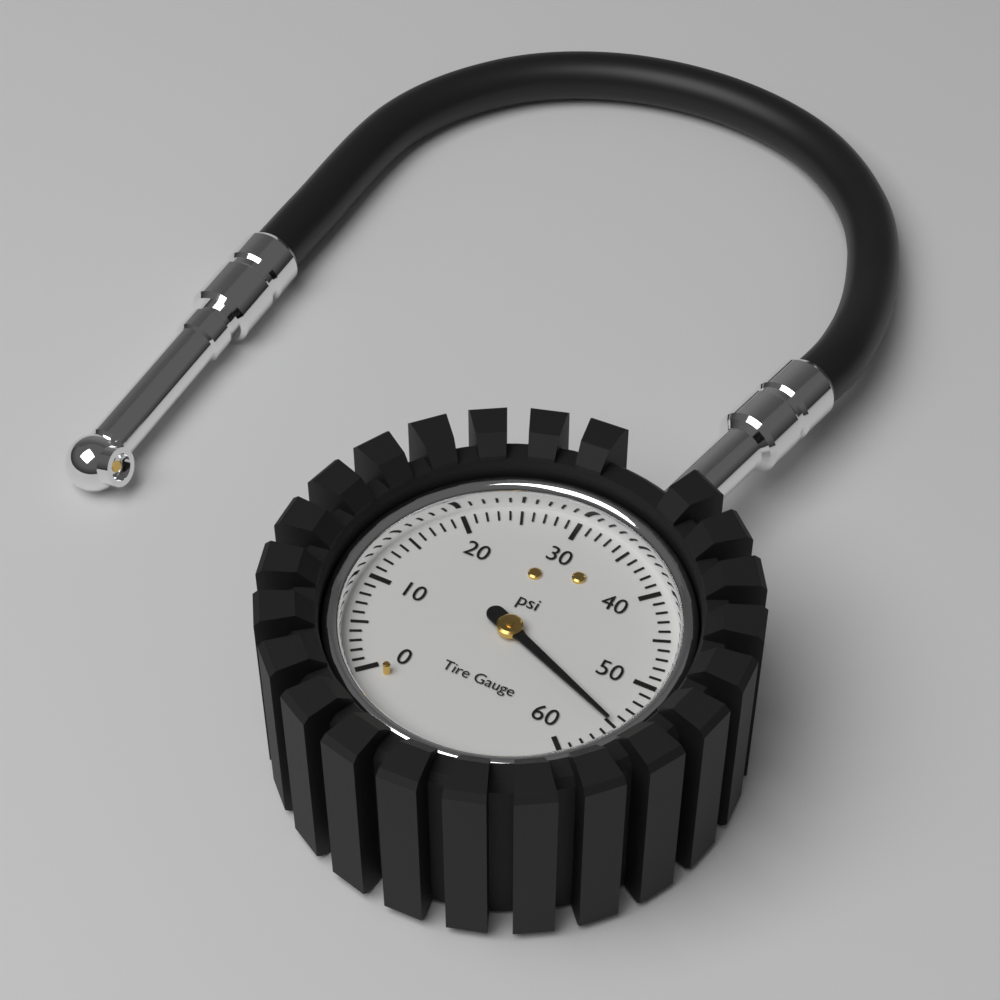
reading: 55 psi
